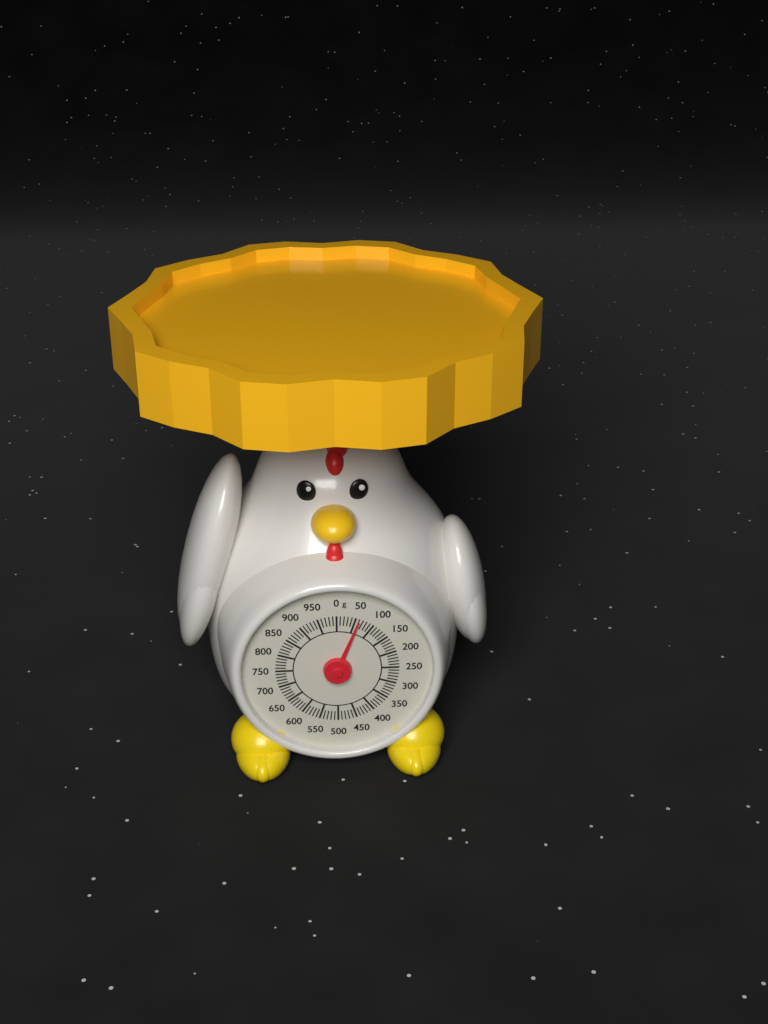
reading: 60 g
